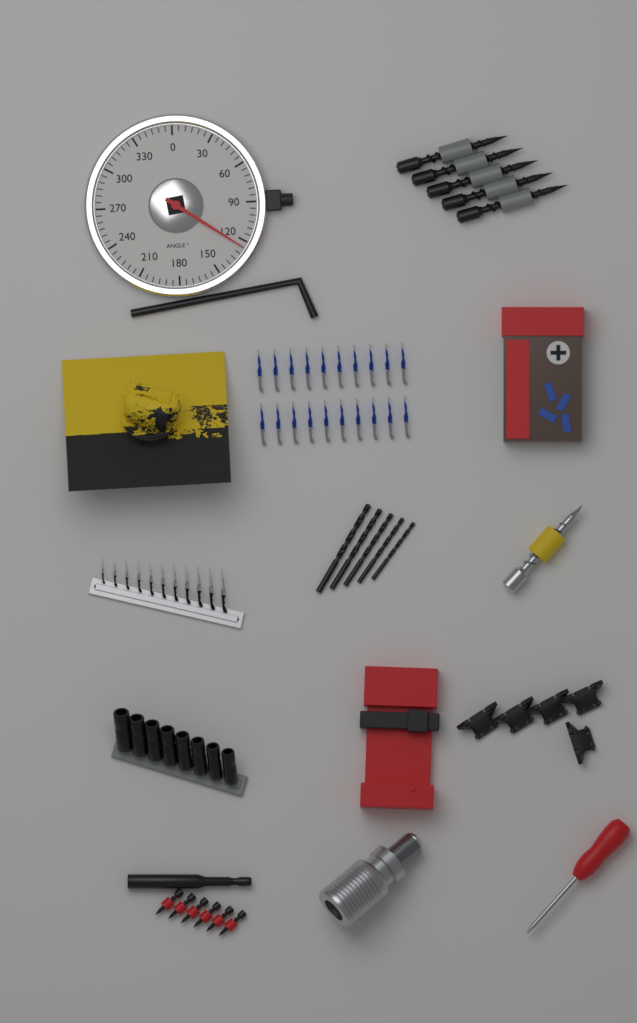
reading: 125 °
